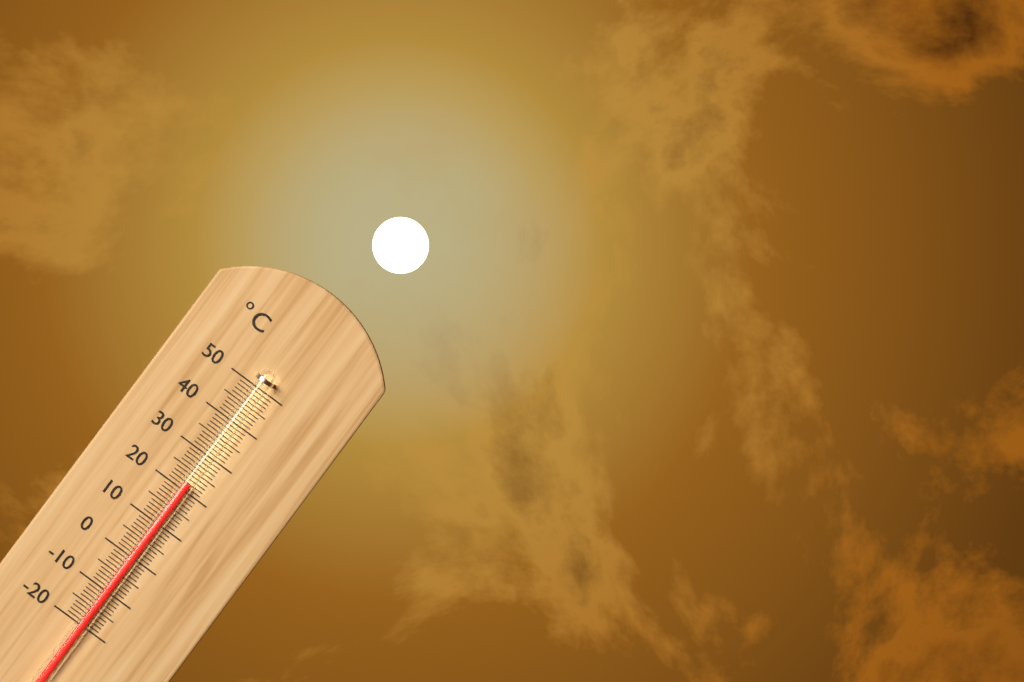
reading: 22 °C
